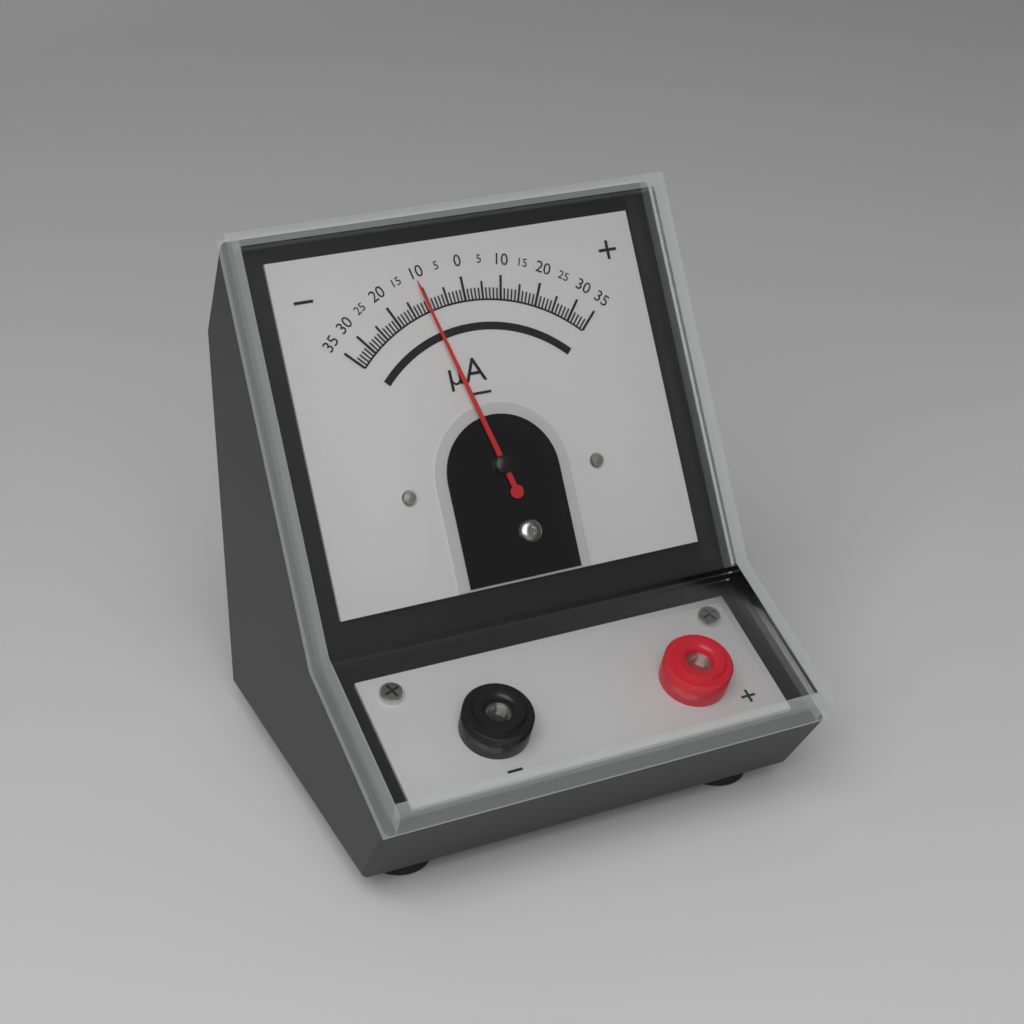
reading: -11 µA
